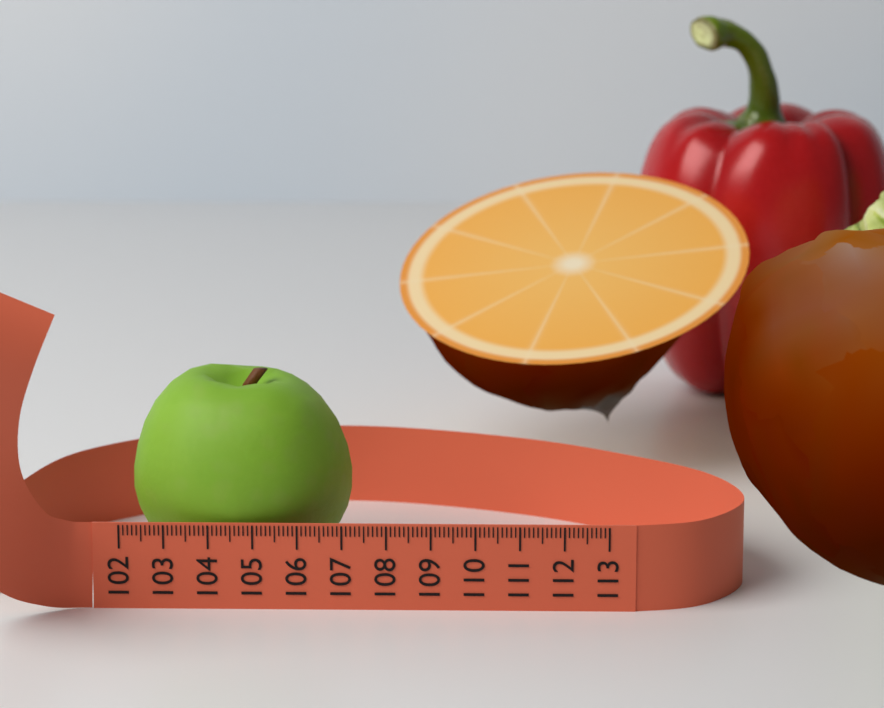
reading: 107.1 (no unit)
